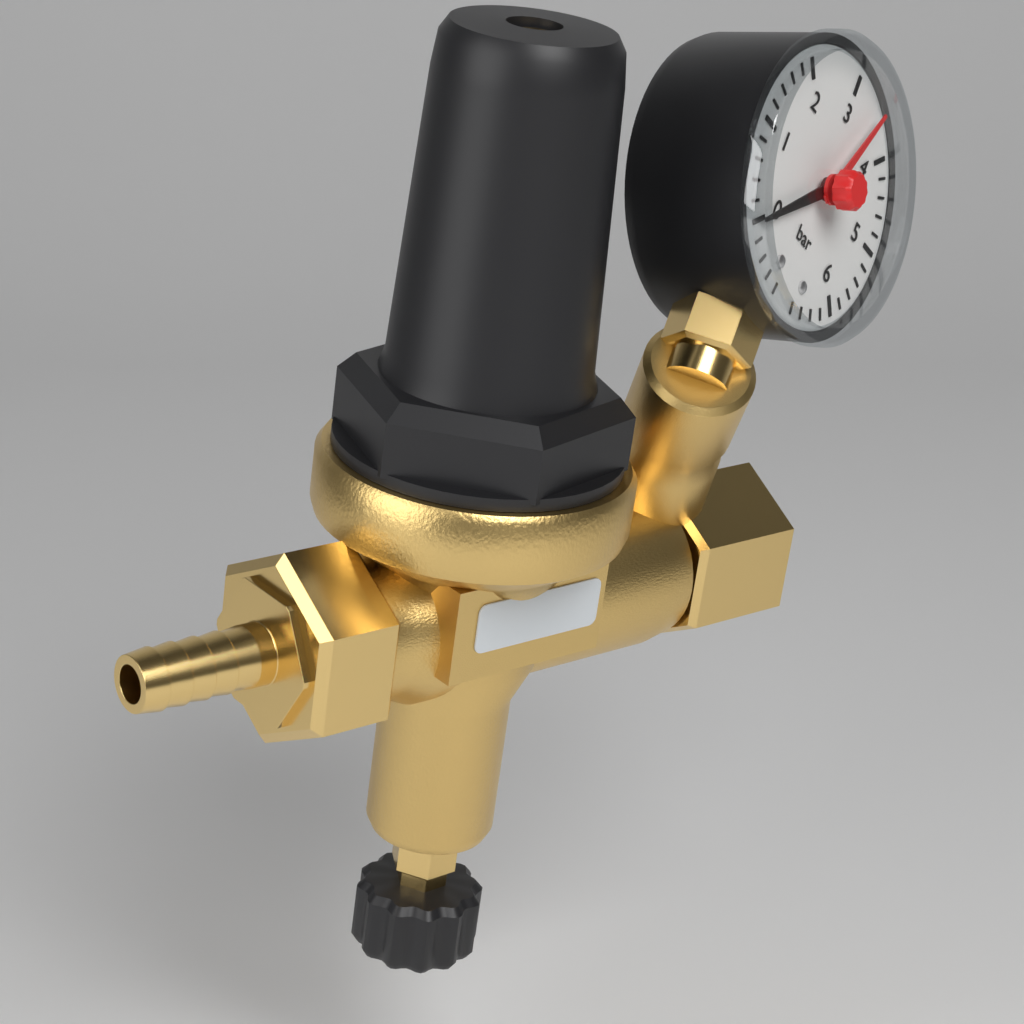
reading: 0.0 bar
